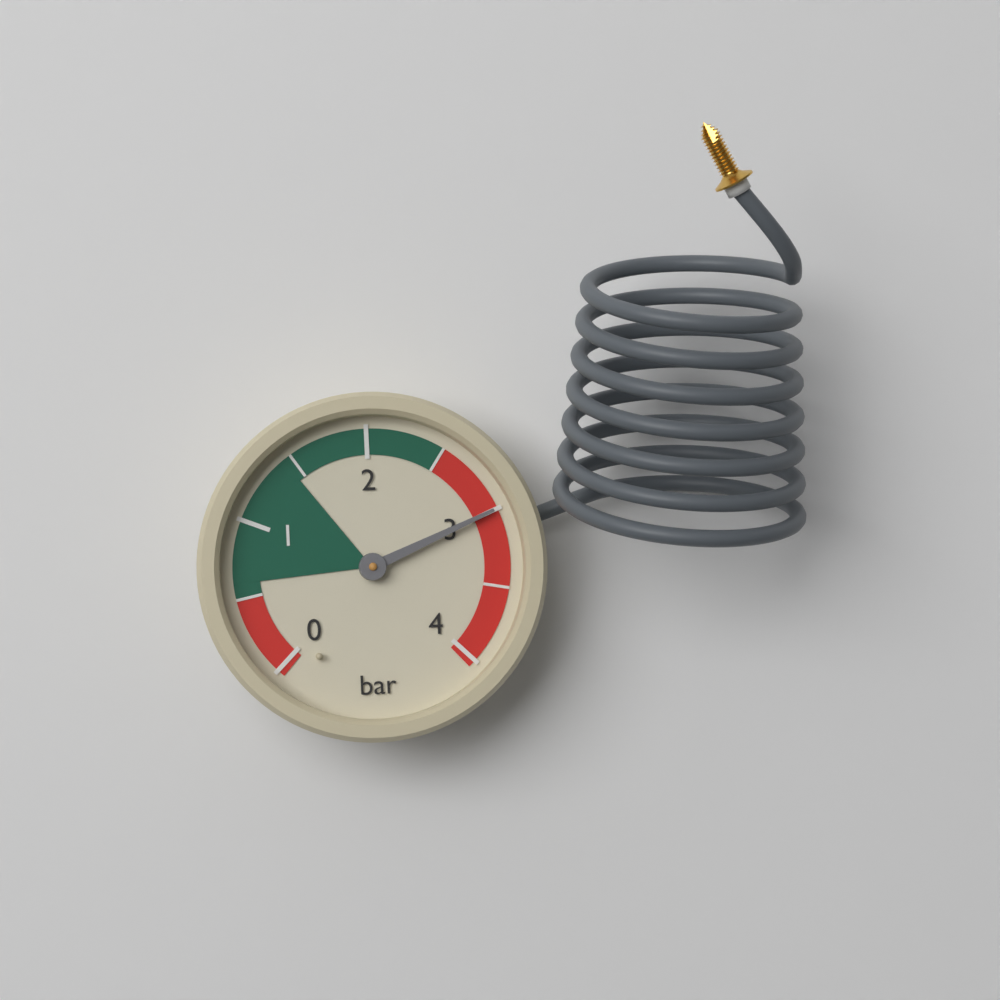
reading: 3.0 bar
